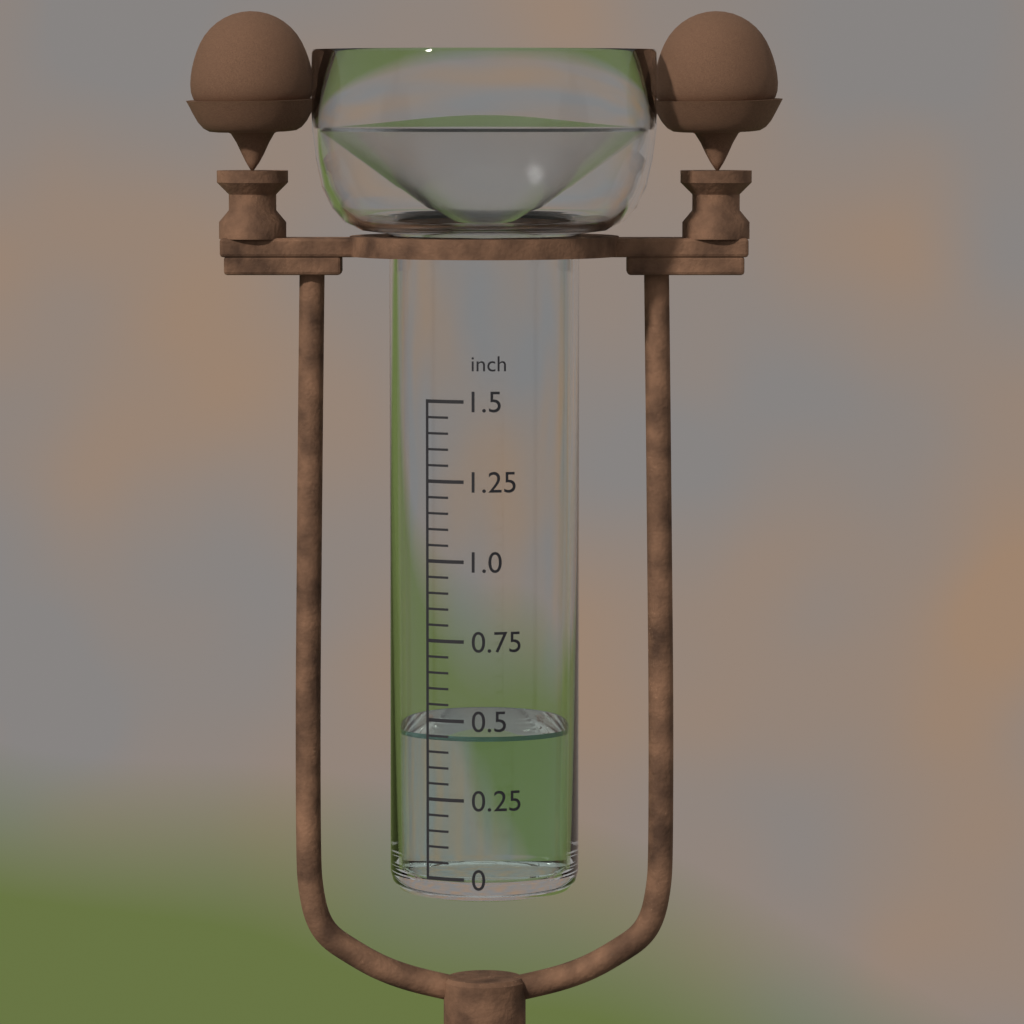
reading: 0.45 in
